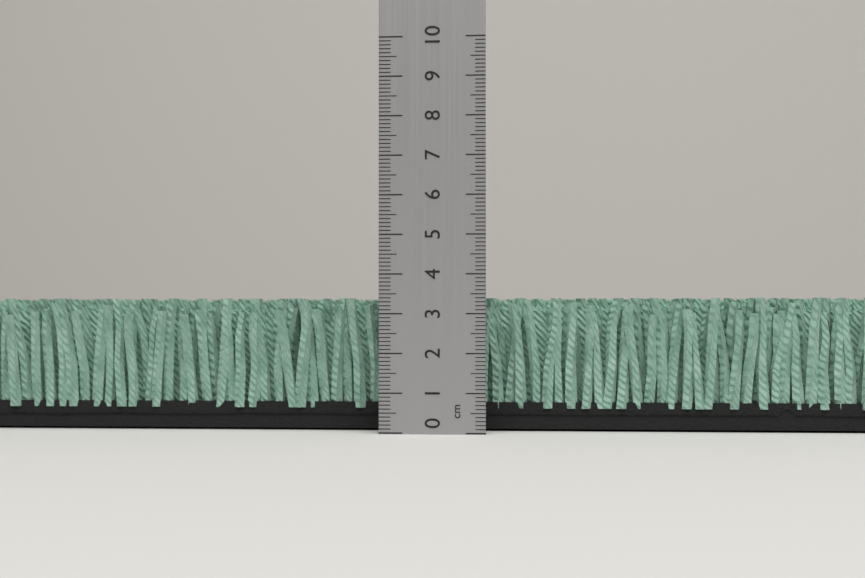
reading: 3.4 cm
